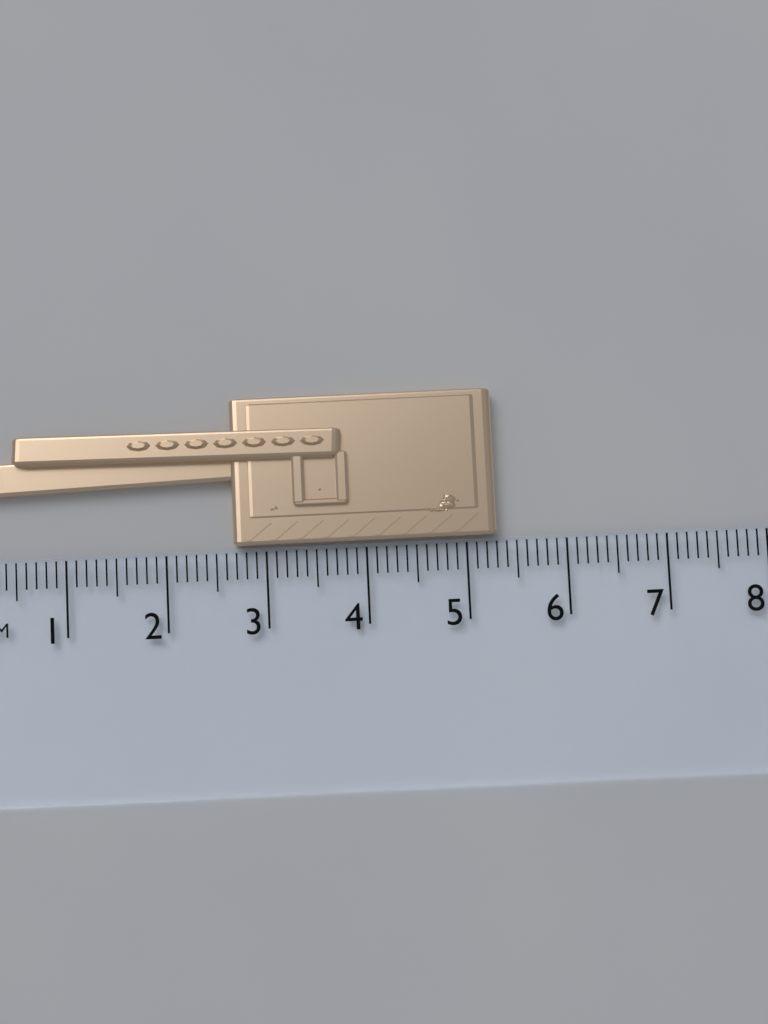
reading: 5.3 cm
